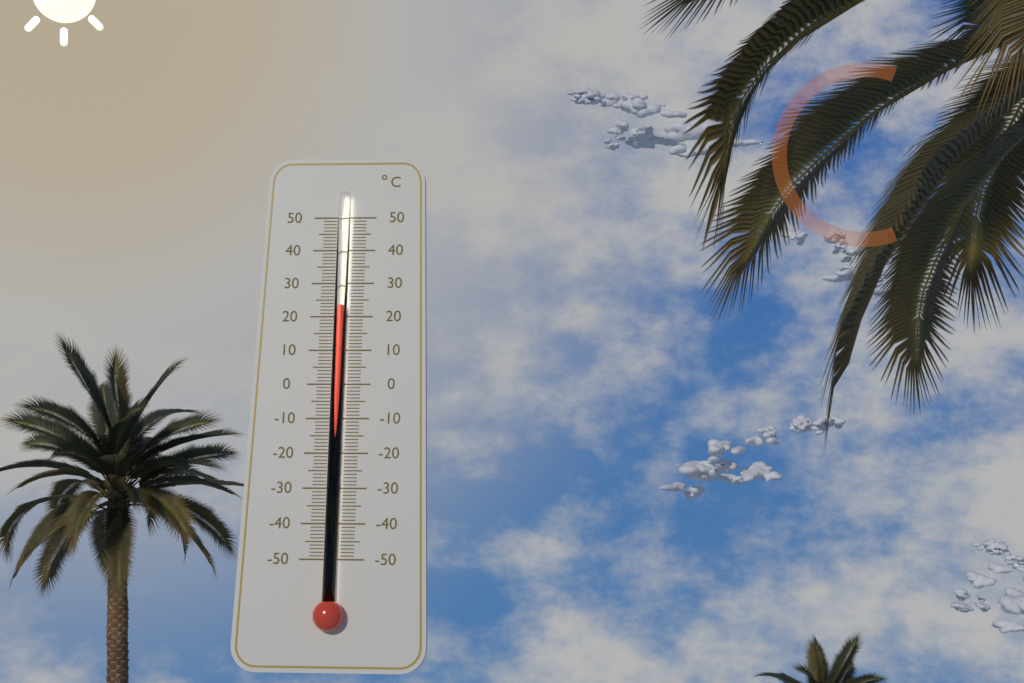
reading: 23 °C
